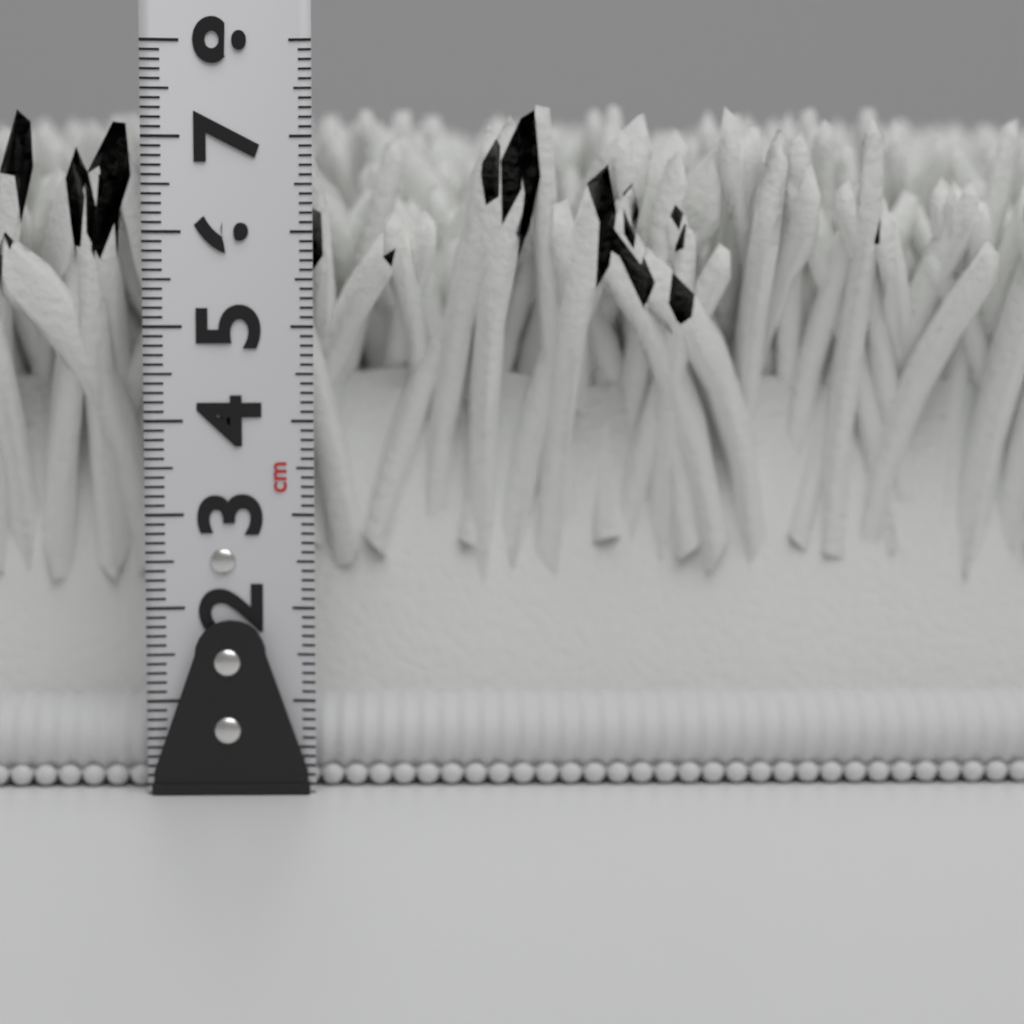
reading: 7.5 cm
